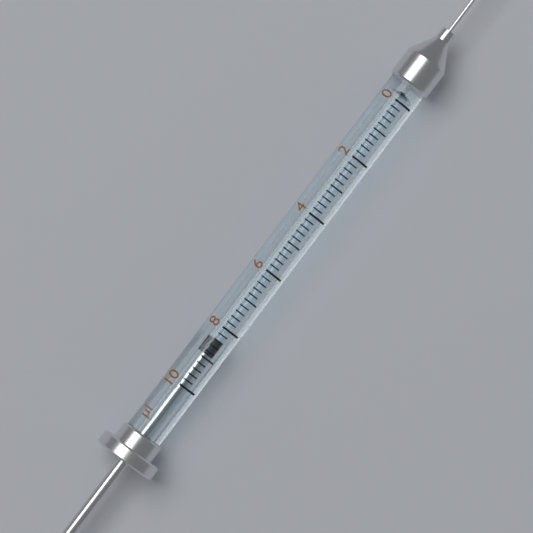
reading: 8.4 µl
